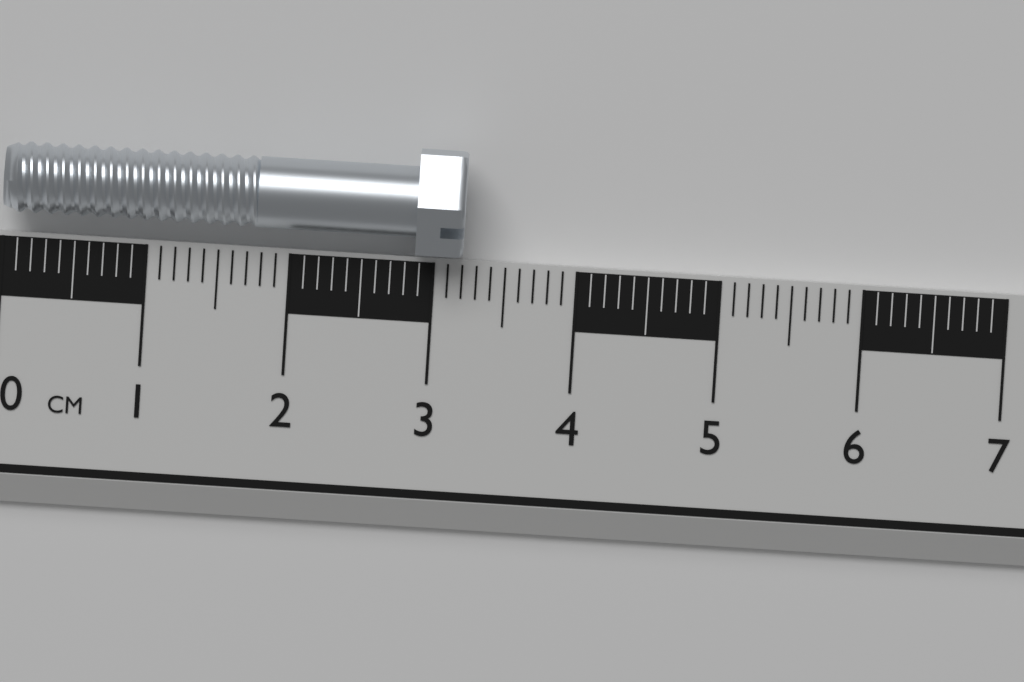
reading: 3.2 cm
